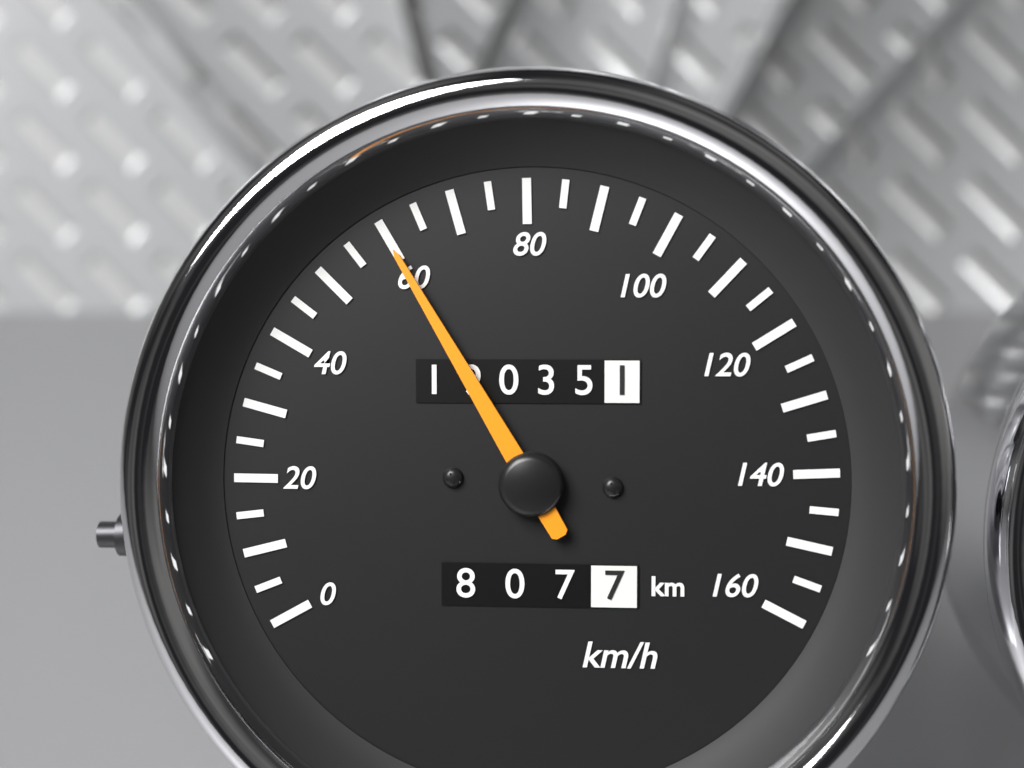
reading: 60 km/h
